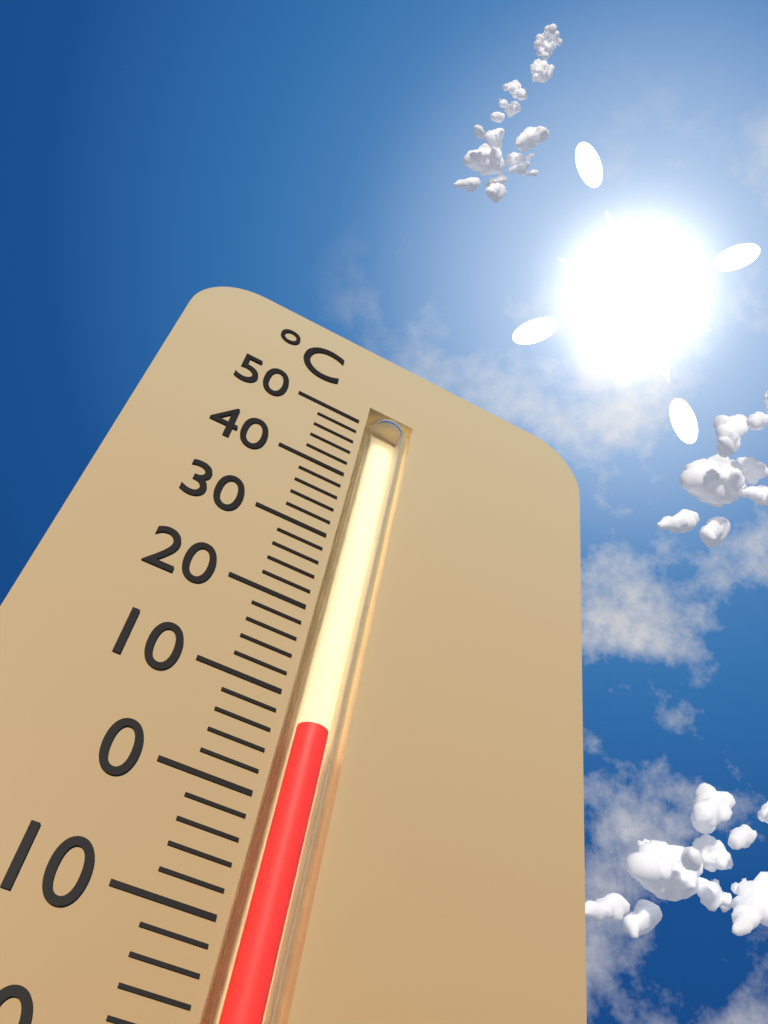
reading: 8 °C
